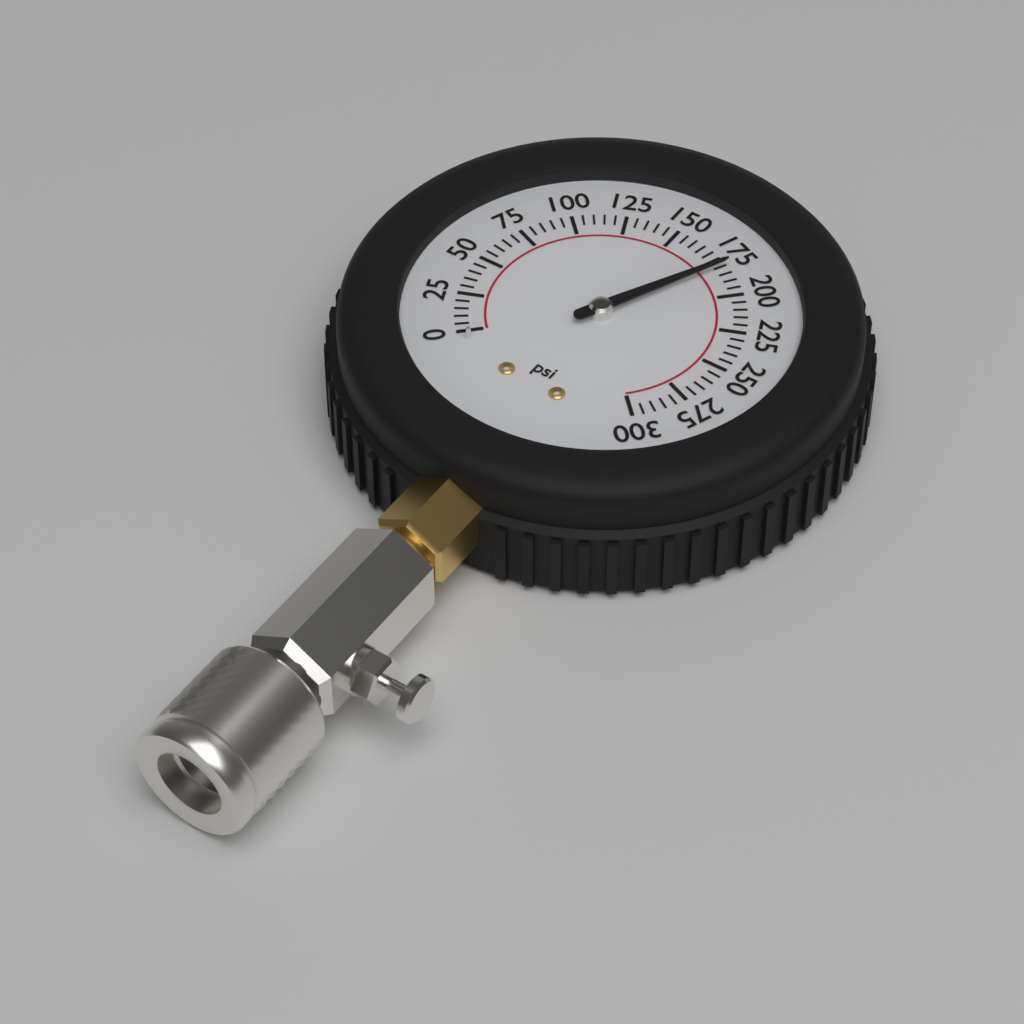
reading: 180 psi
